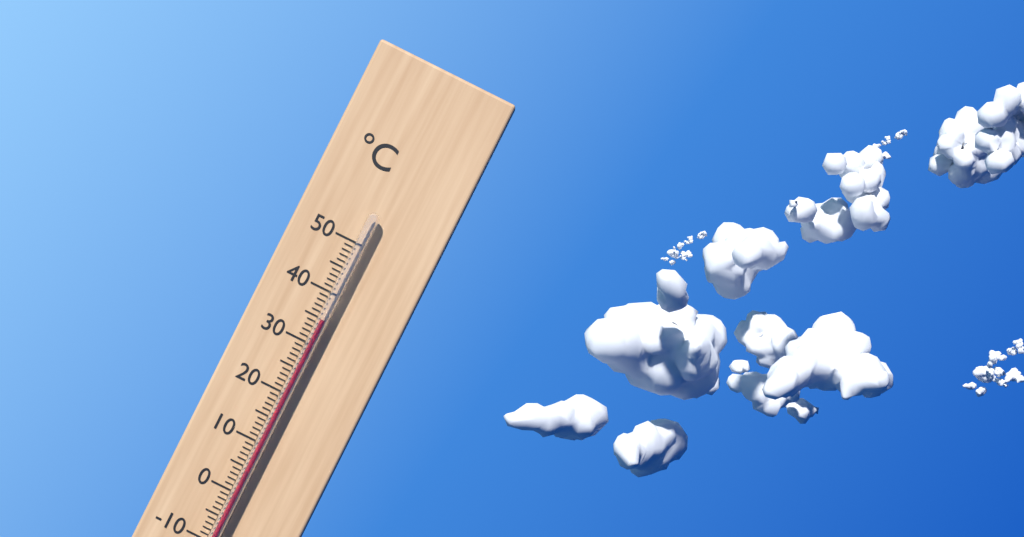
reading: 35 °C
